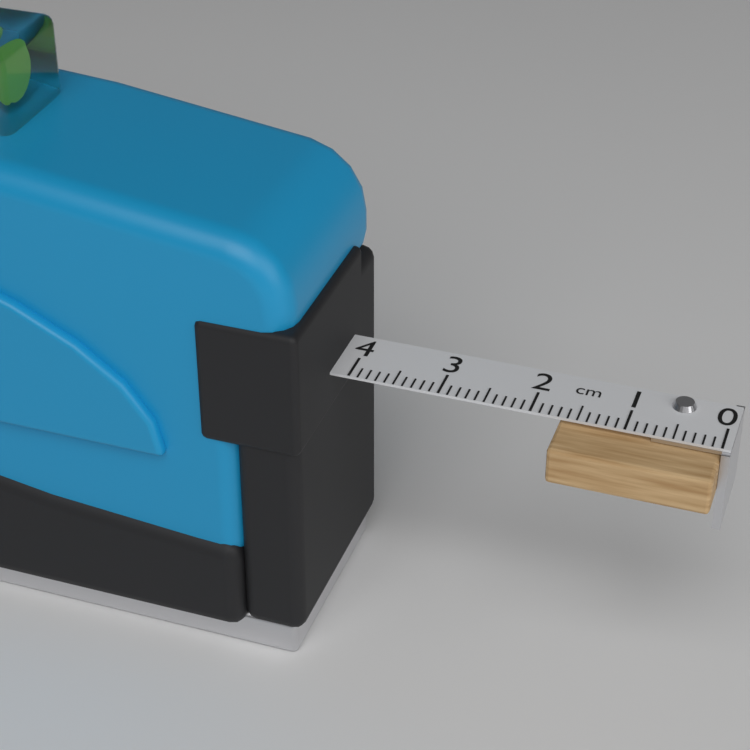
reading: 1.7 cm
